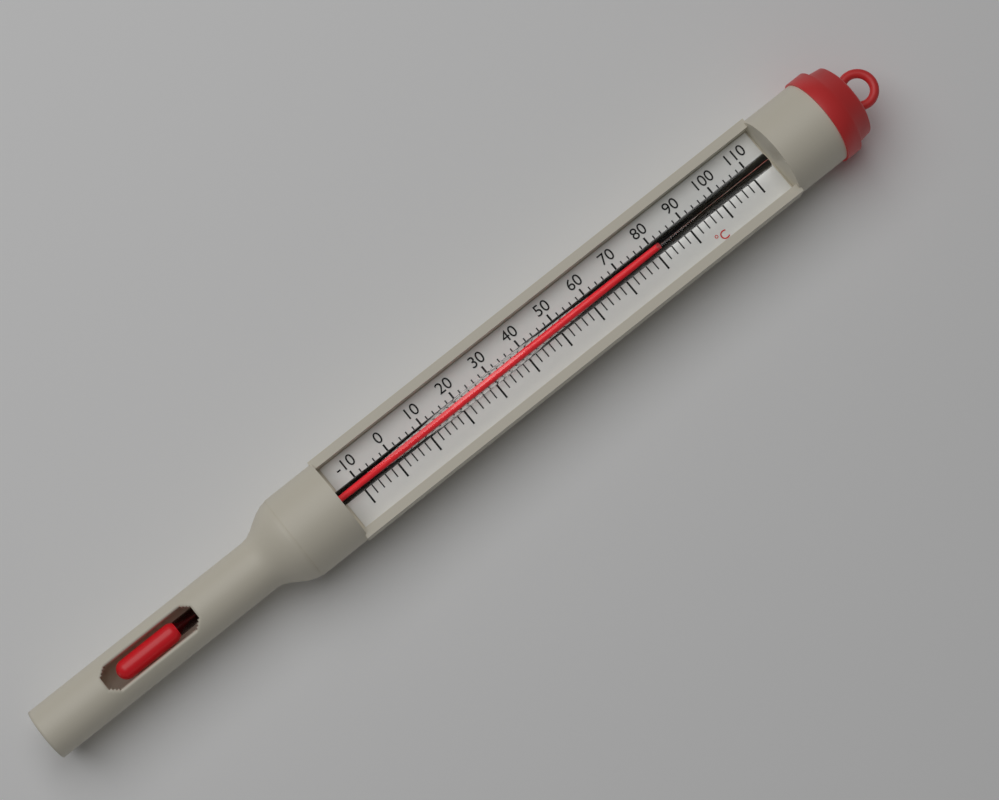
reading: 80 °C
